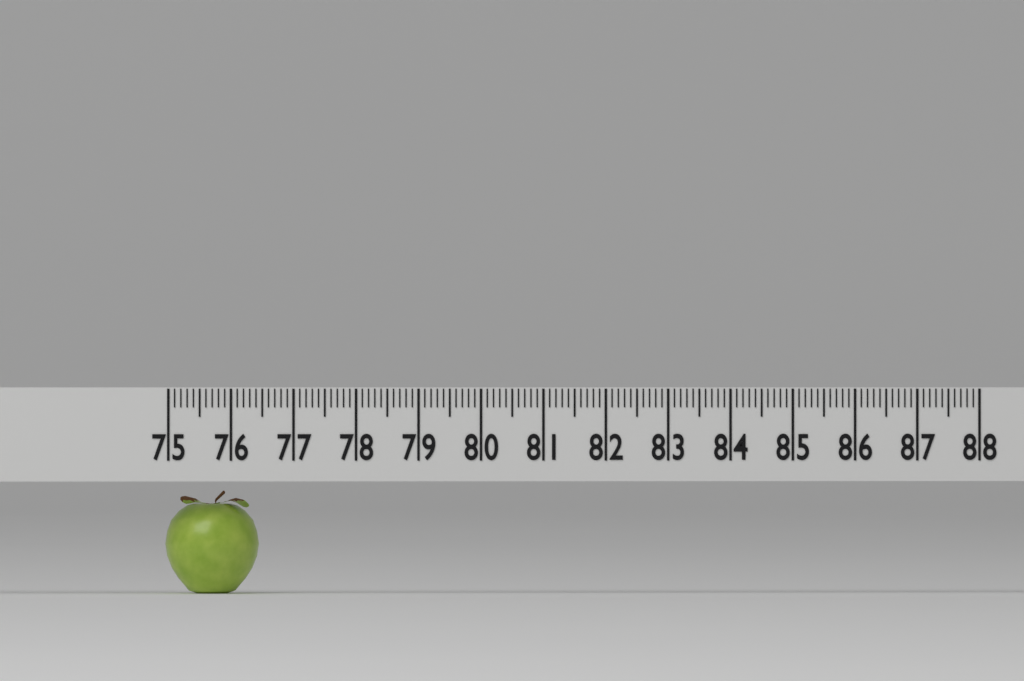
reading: 76.5 (no unit)
